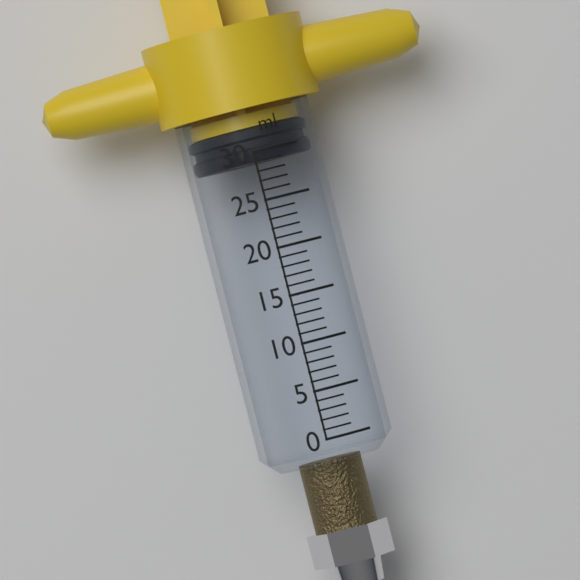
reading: 29 ml
